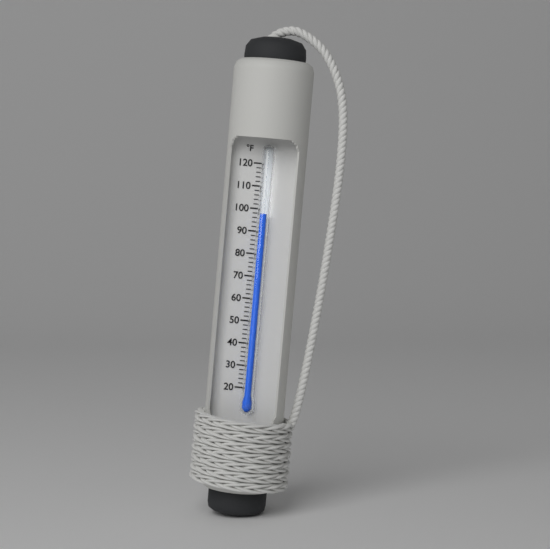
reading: 98 °F
